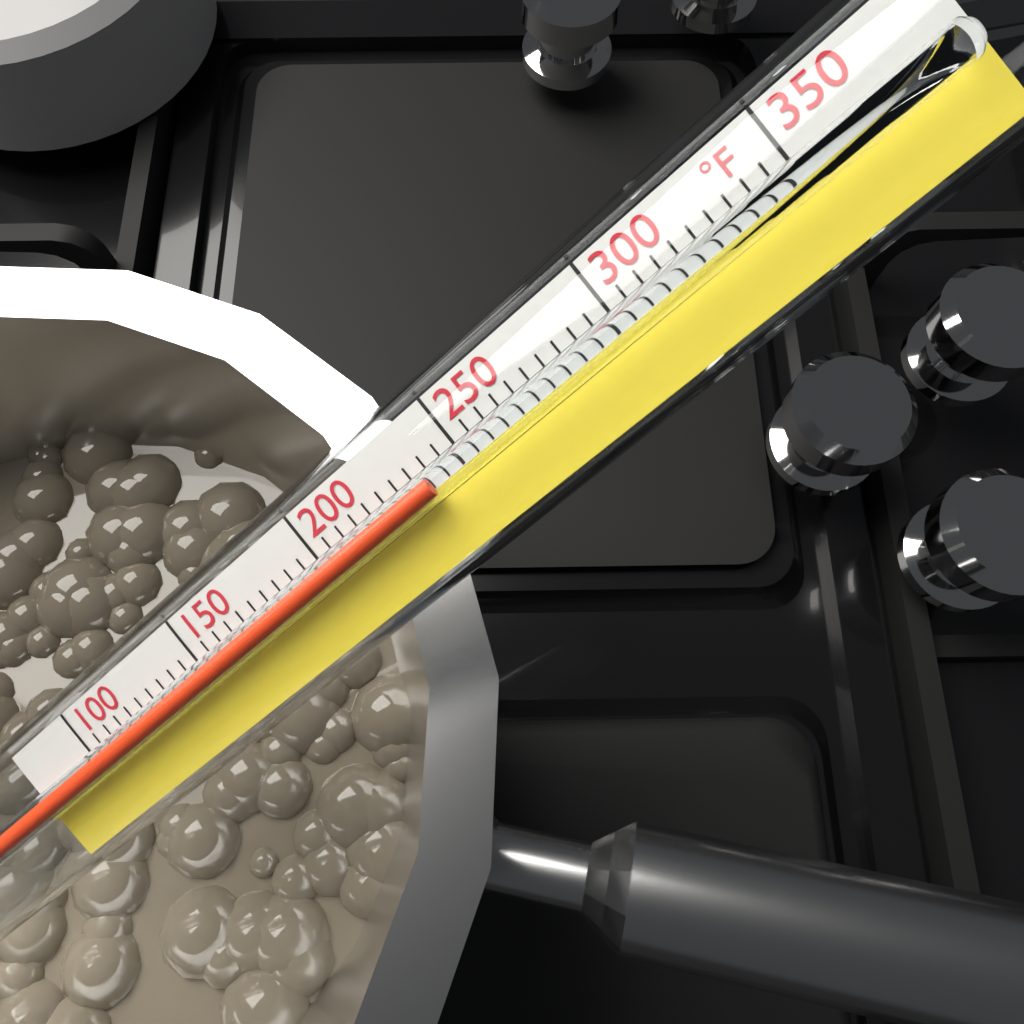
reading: 240 °F
